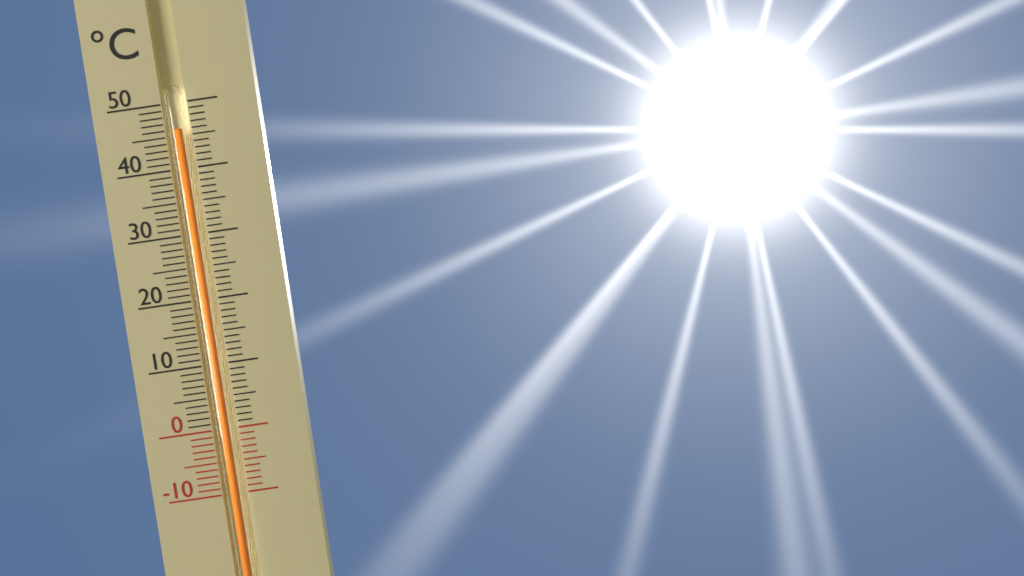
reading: 46 °C
